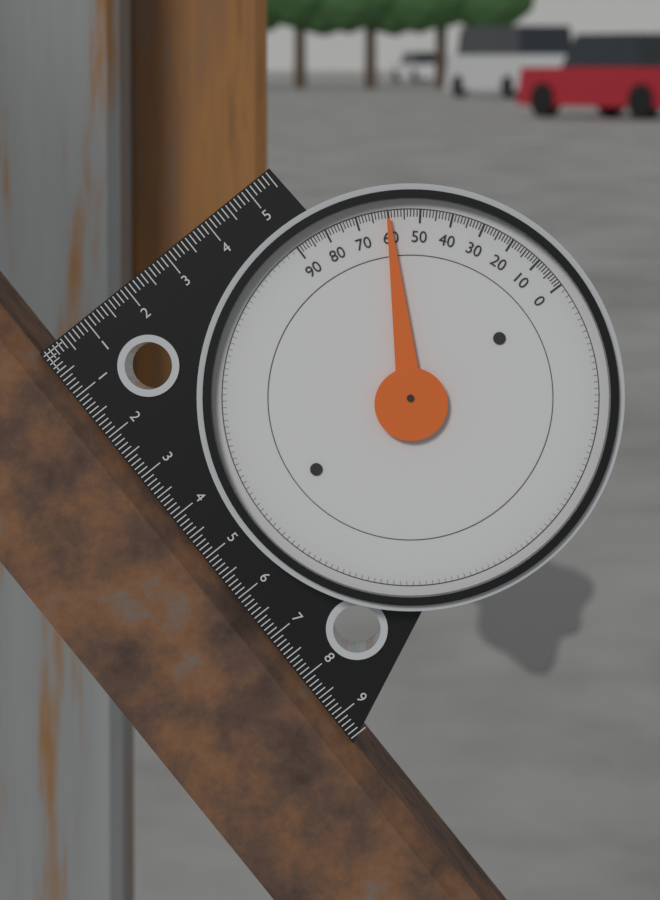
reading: 60 (no unit)
